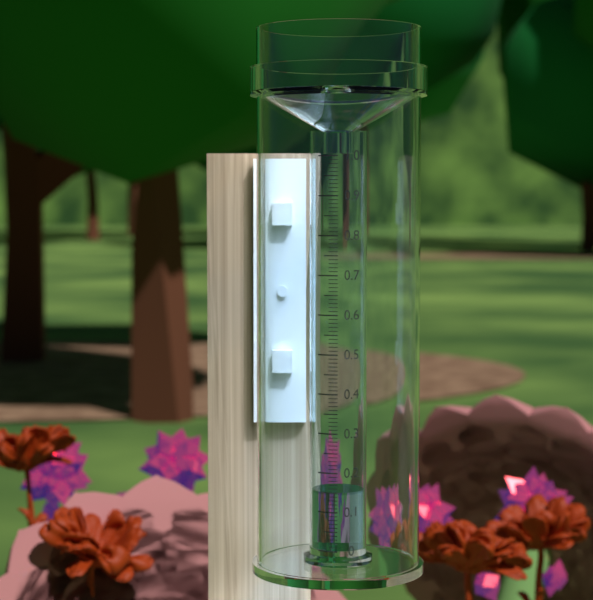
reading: 0.15 (no unit)
